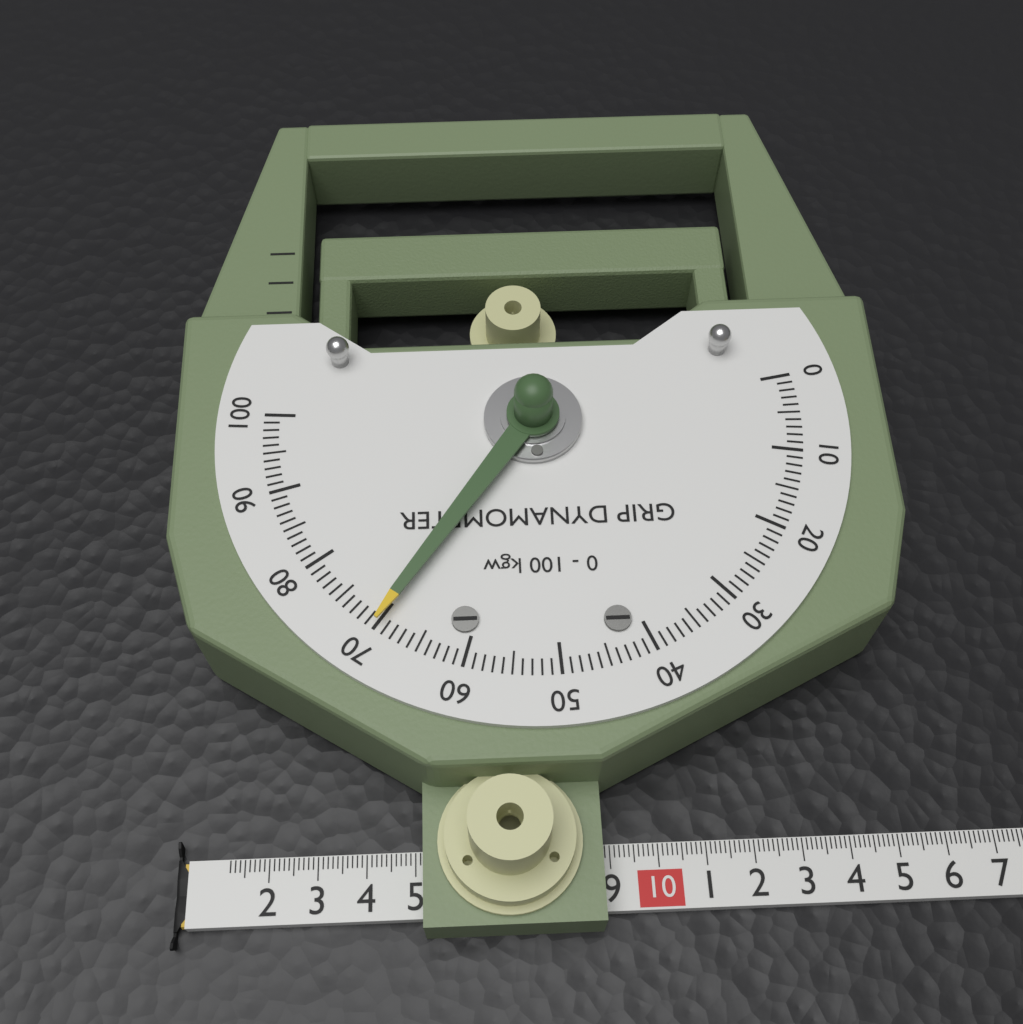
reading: 70 kgw
